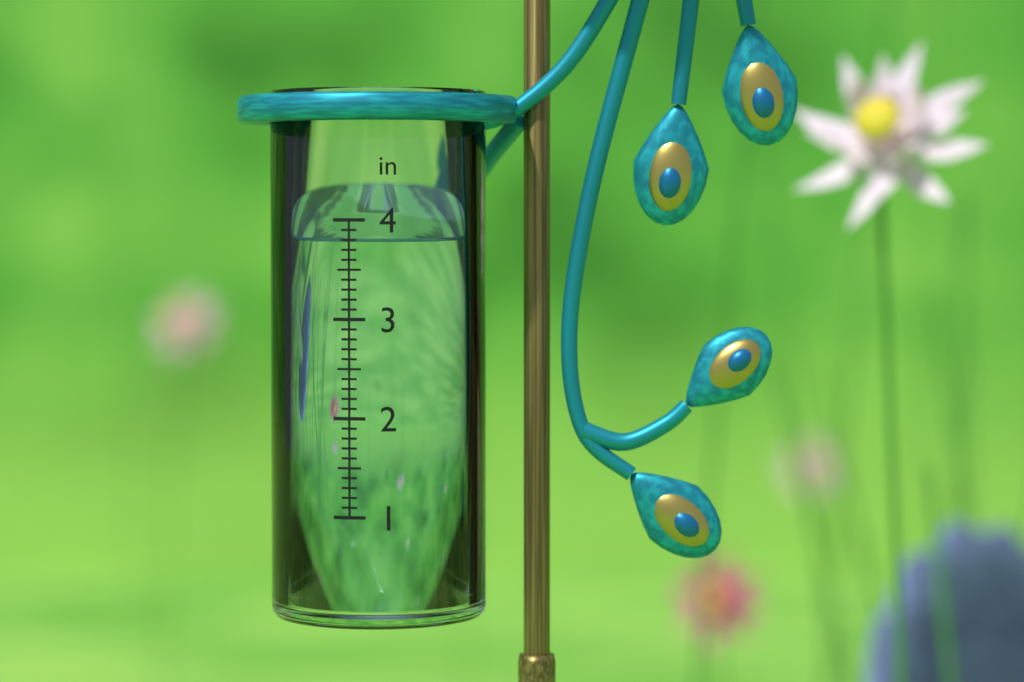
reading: 3.8 in
